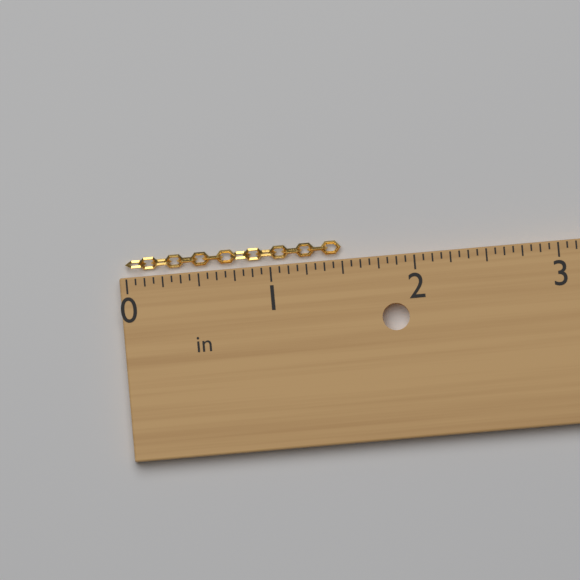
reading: 1.5000 in
